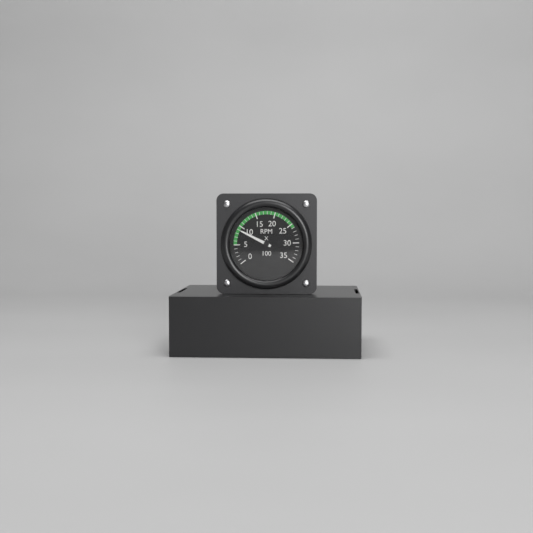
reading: 9 RPM x 100
